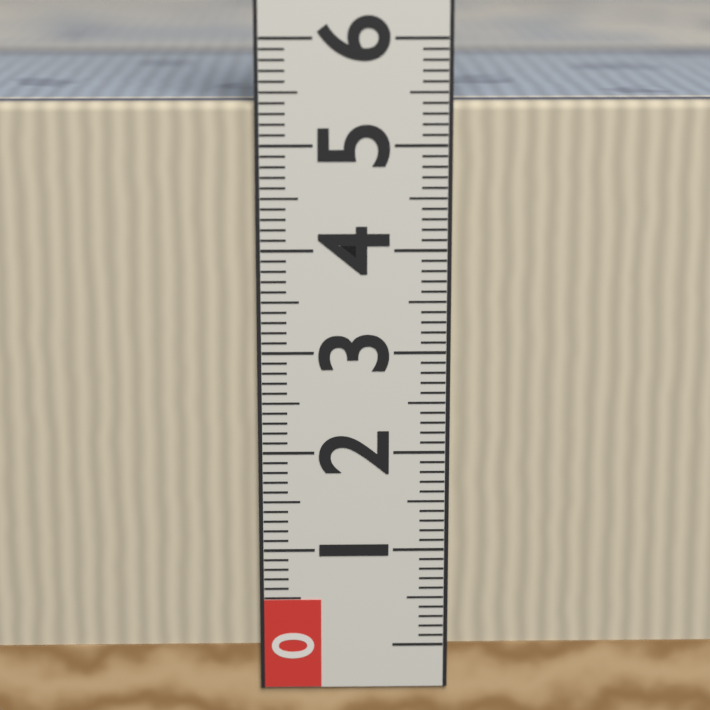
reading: 5.4 (no unit)
